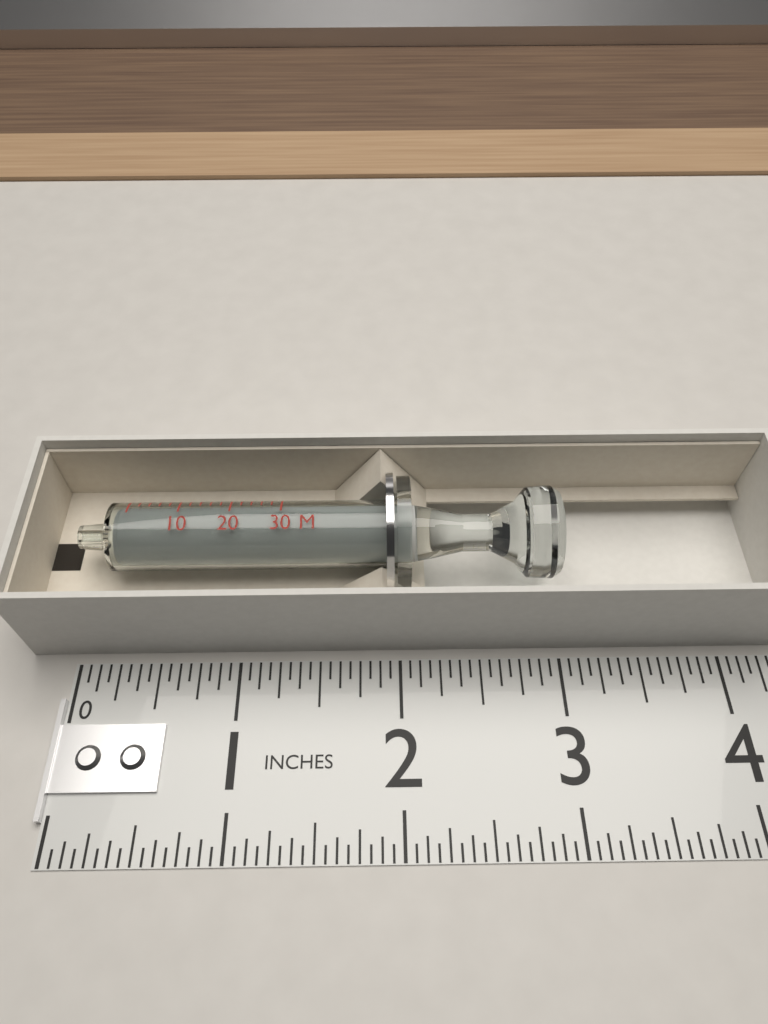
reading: 3.0000 in
